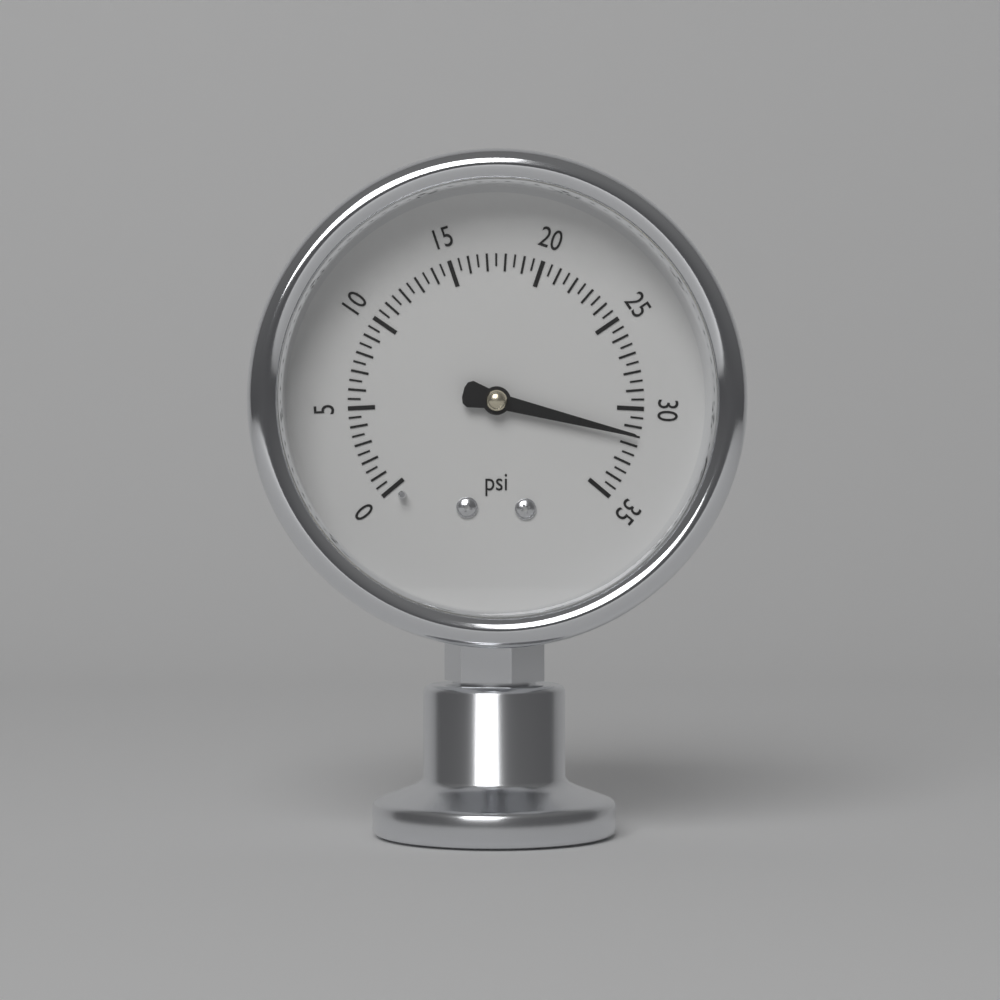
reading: 31.5 psi
